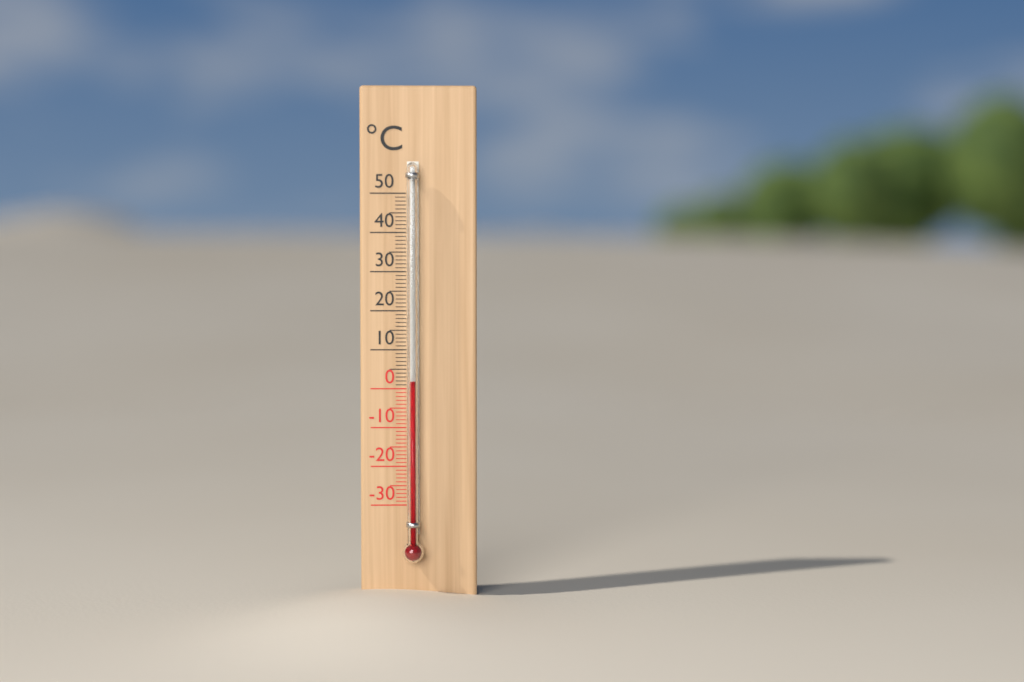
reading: 2 °C
